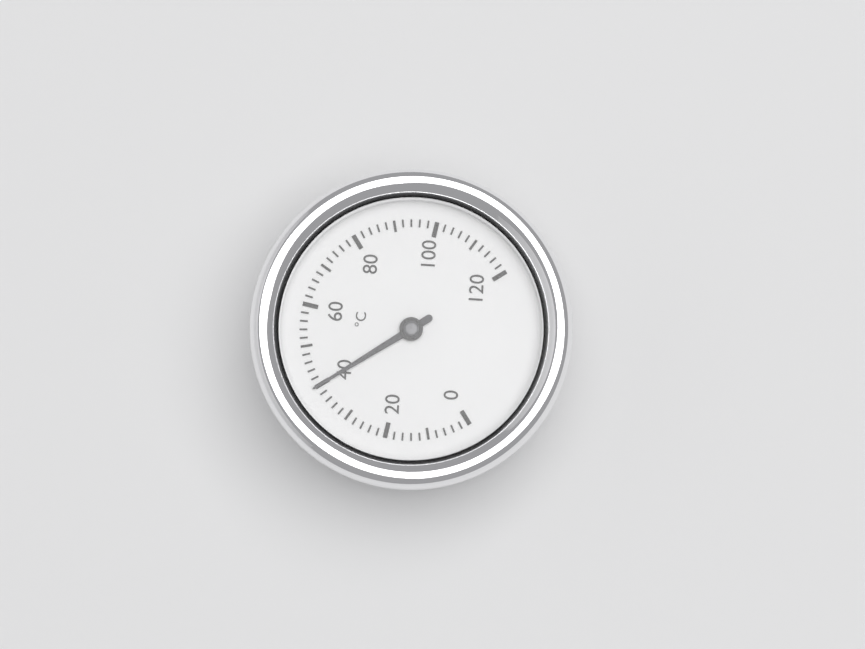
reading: 40 °C
